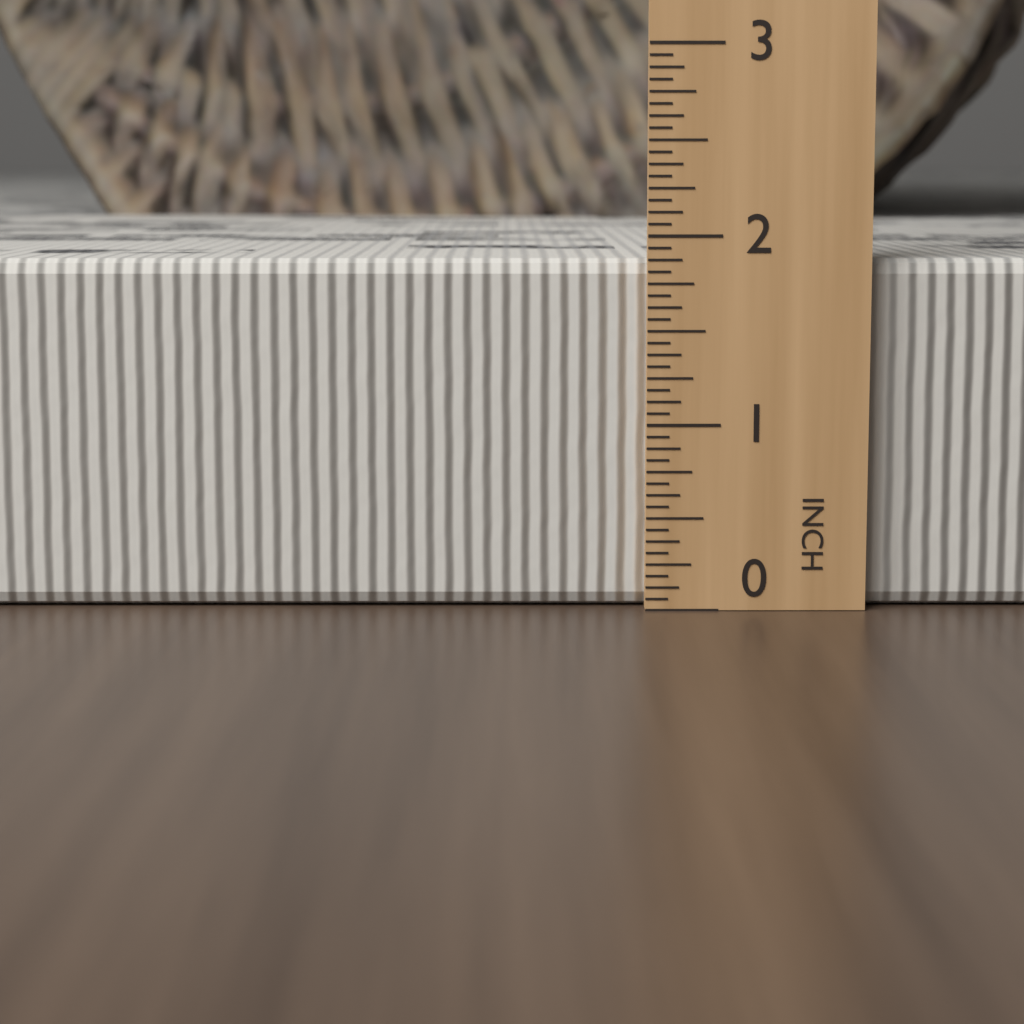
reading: 1.8750 in
